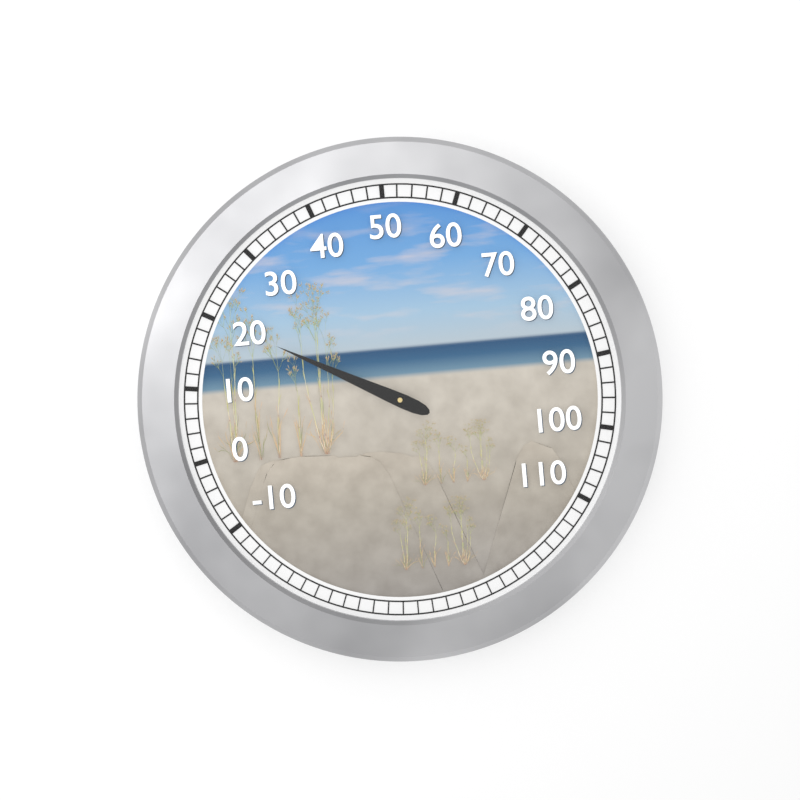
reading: 20 (no unit)
